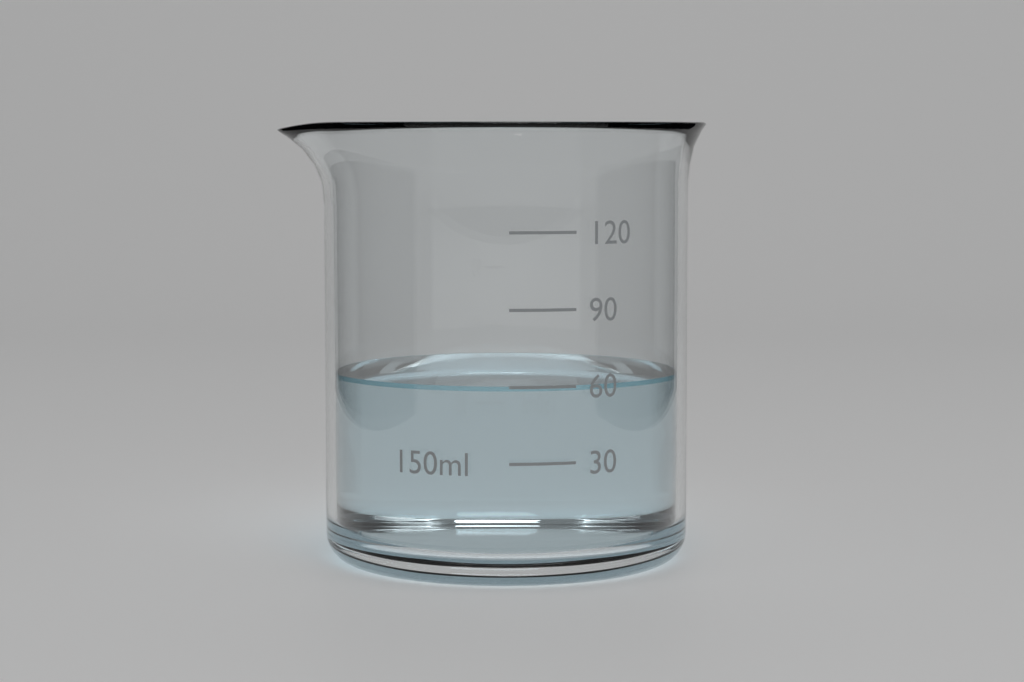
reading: 60 ml
